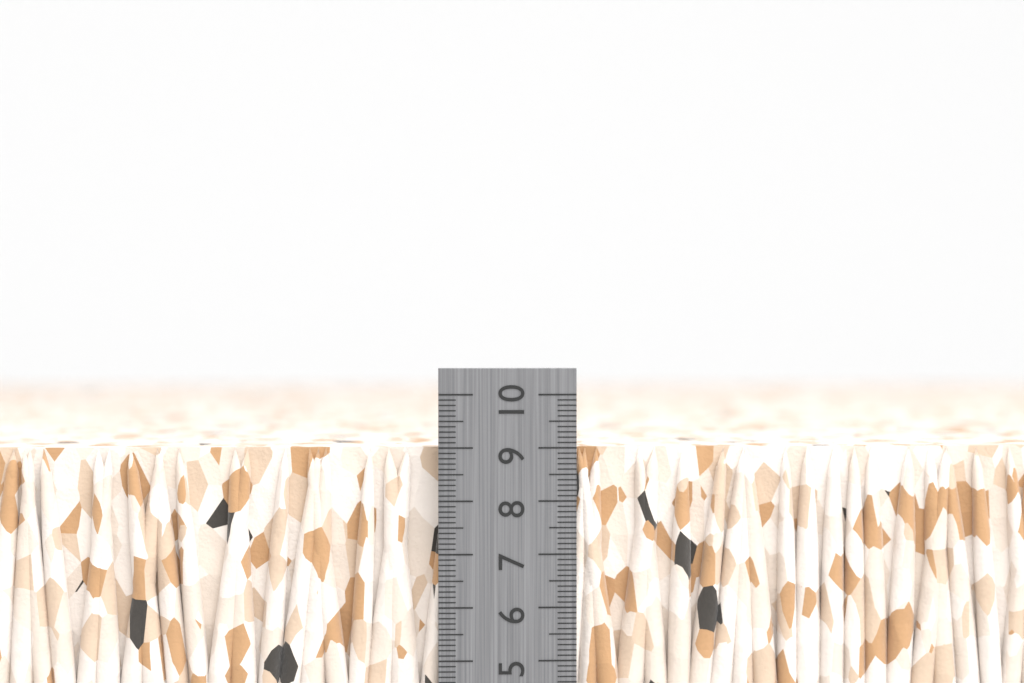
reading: 9.0 cm
